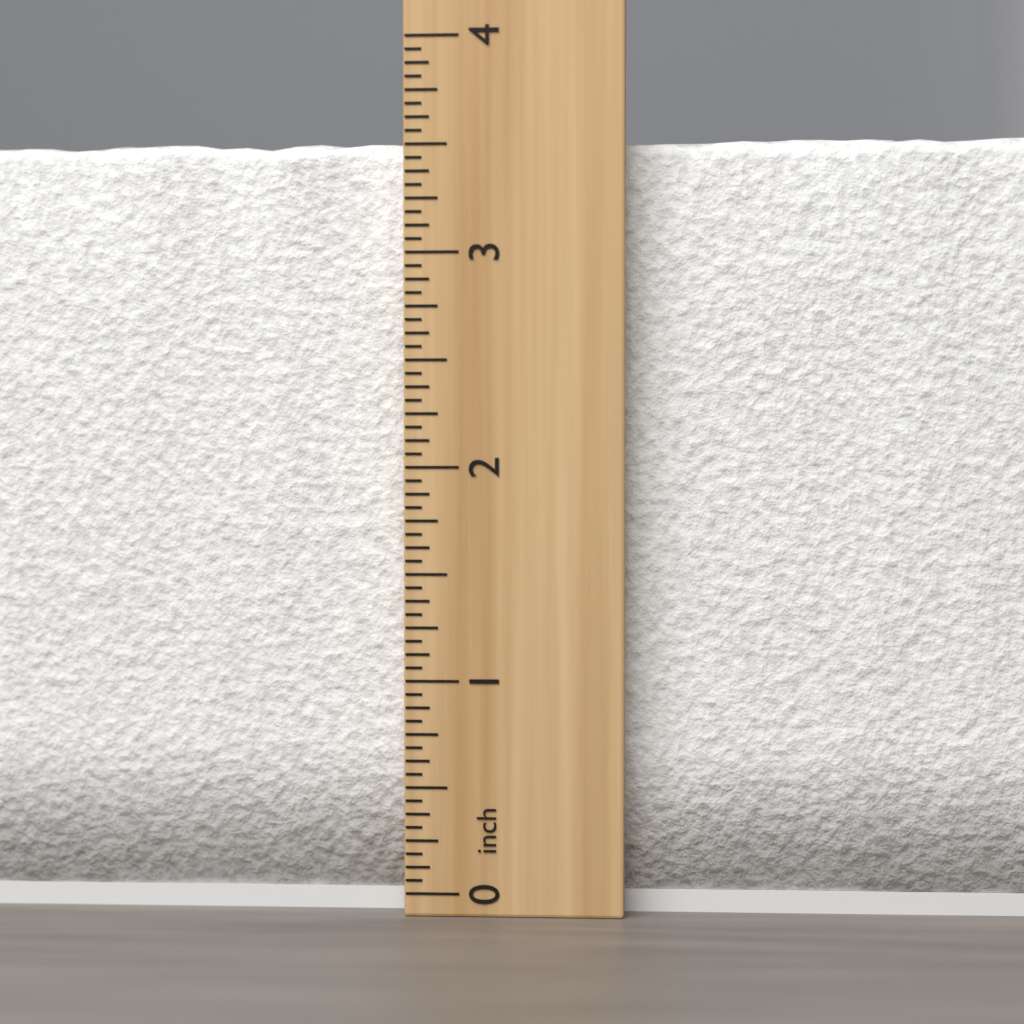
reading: 3.5625 inch
